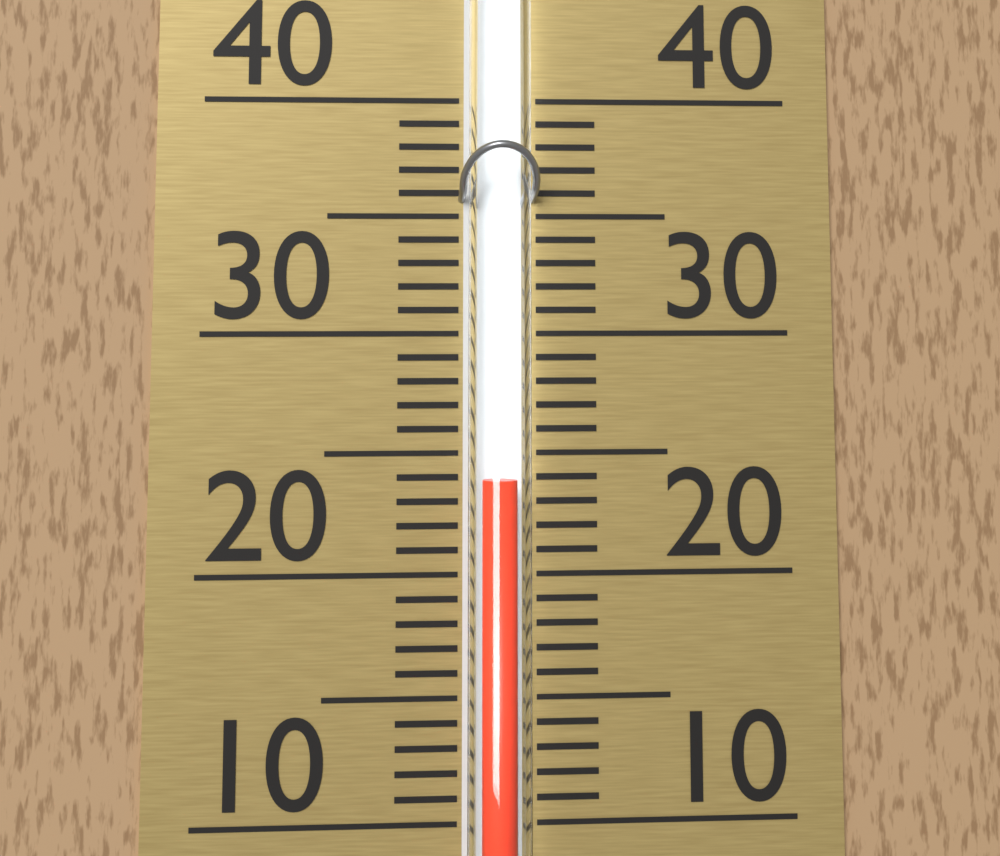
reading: 24 (no unit)
